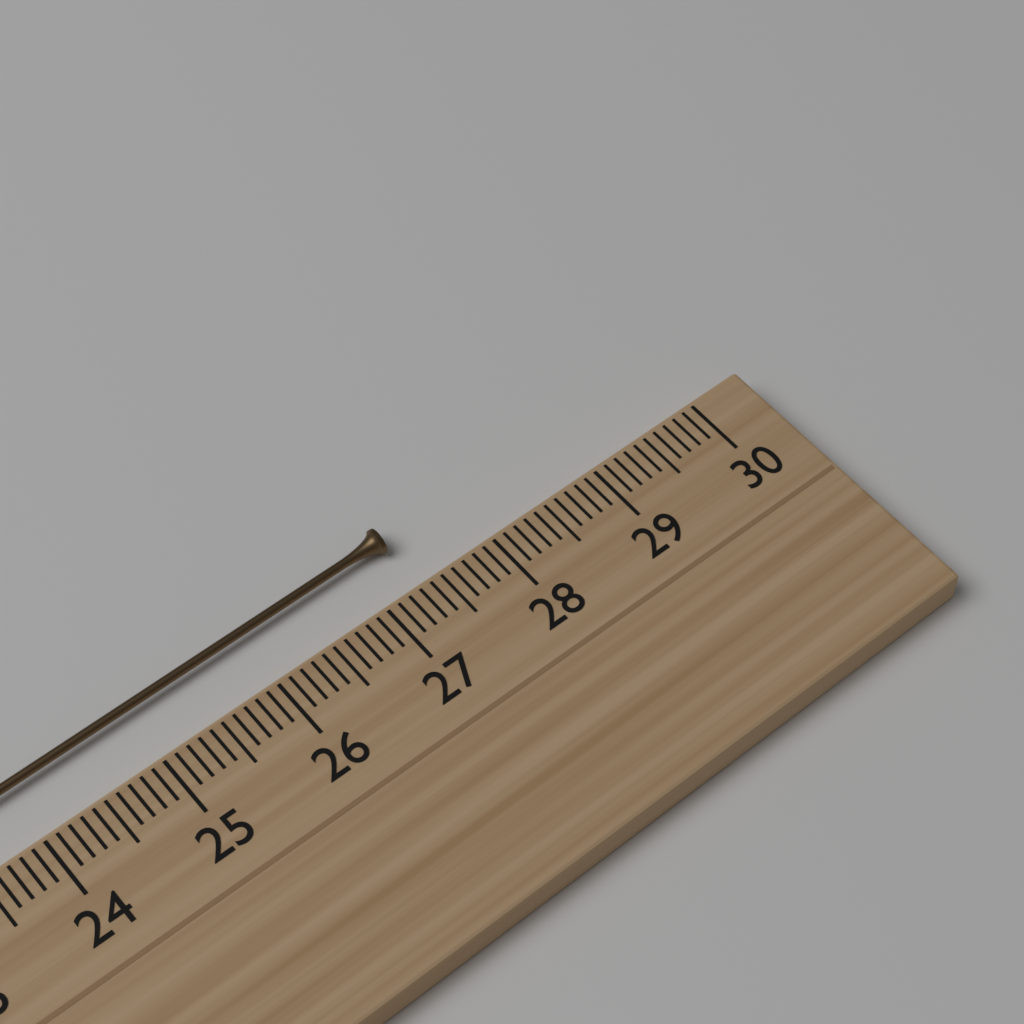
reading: 27.4 cm
